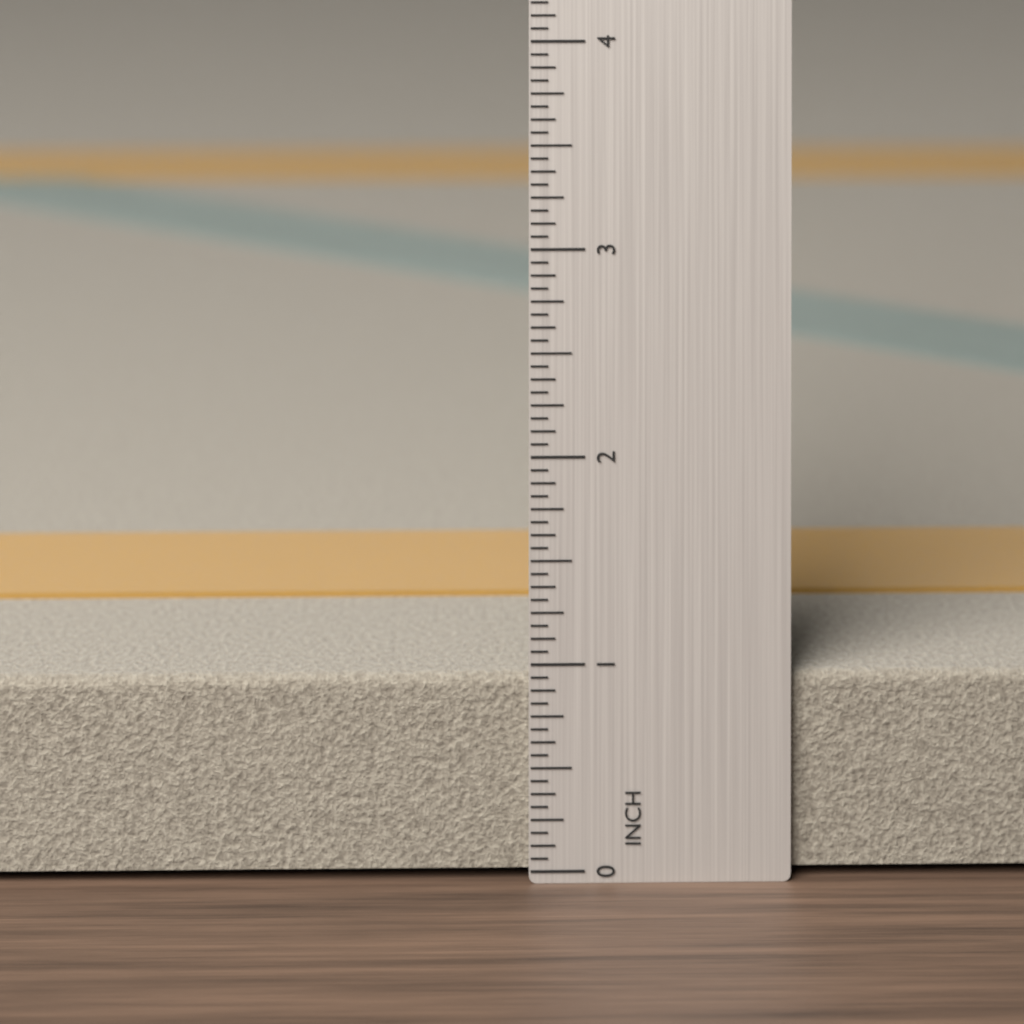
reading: 0.9375 in
